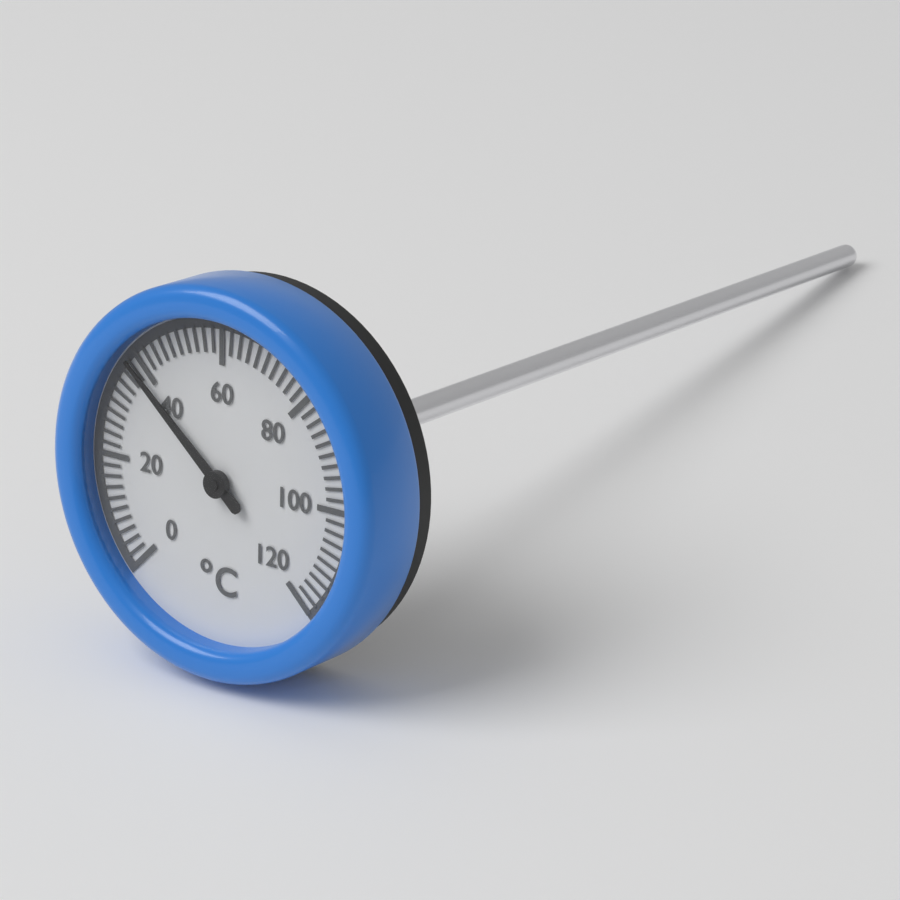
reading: 38 °C
